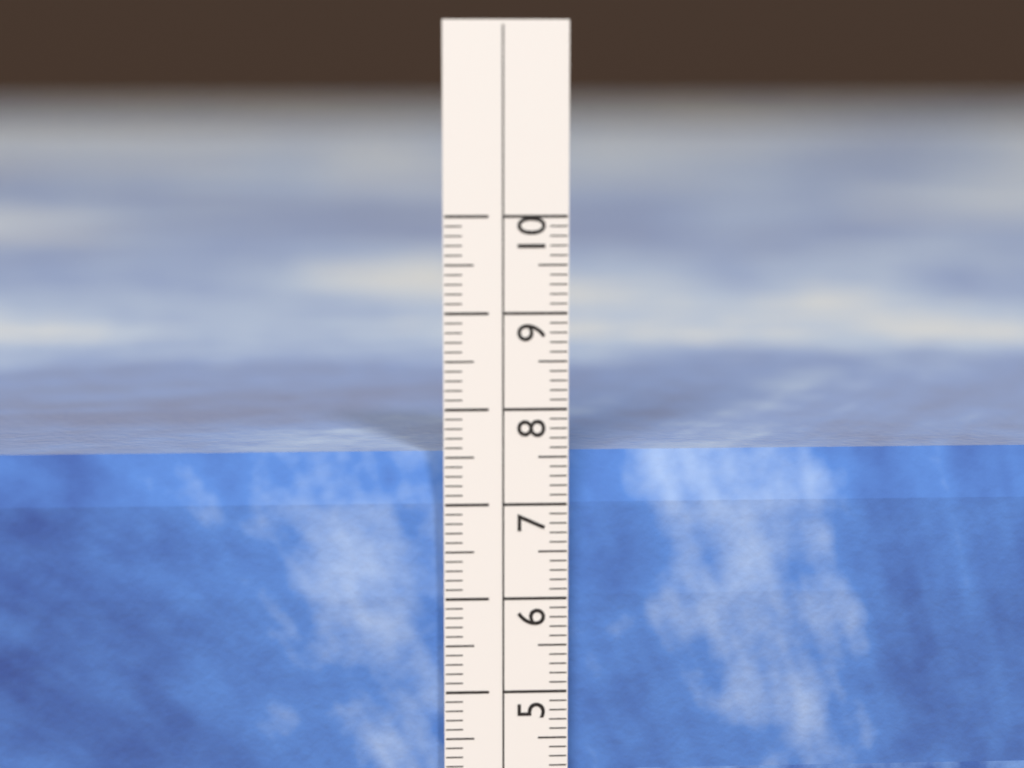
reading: 7.5 cm
